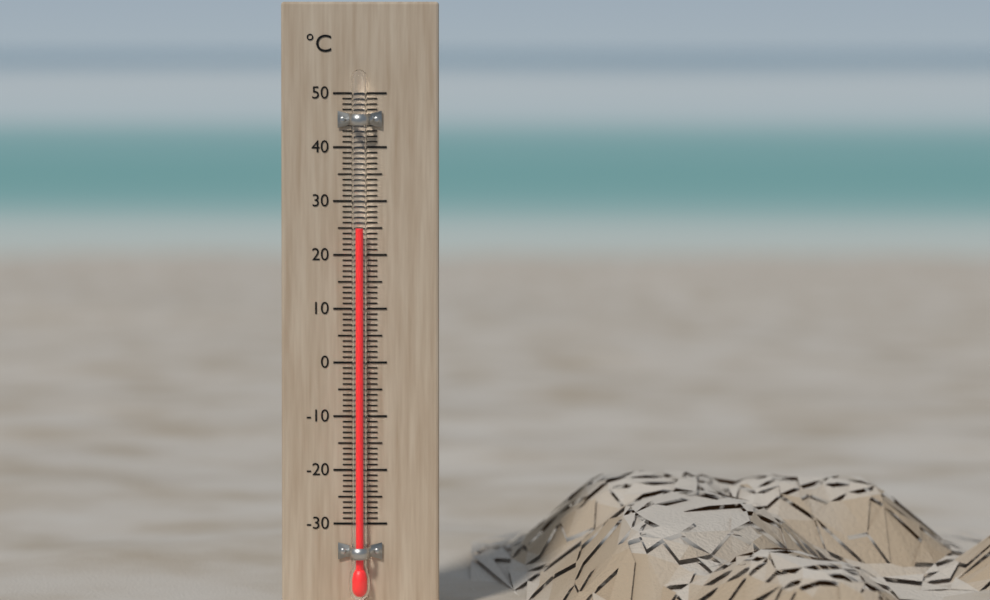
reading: 25 °C
